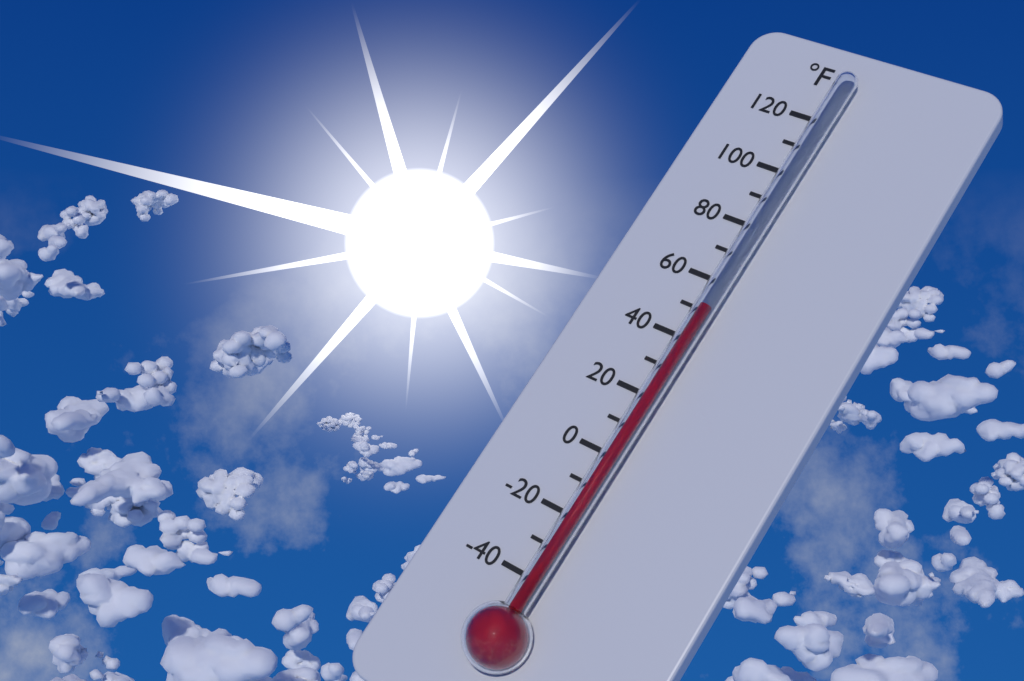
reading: 50 °F
